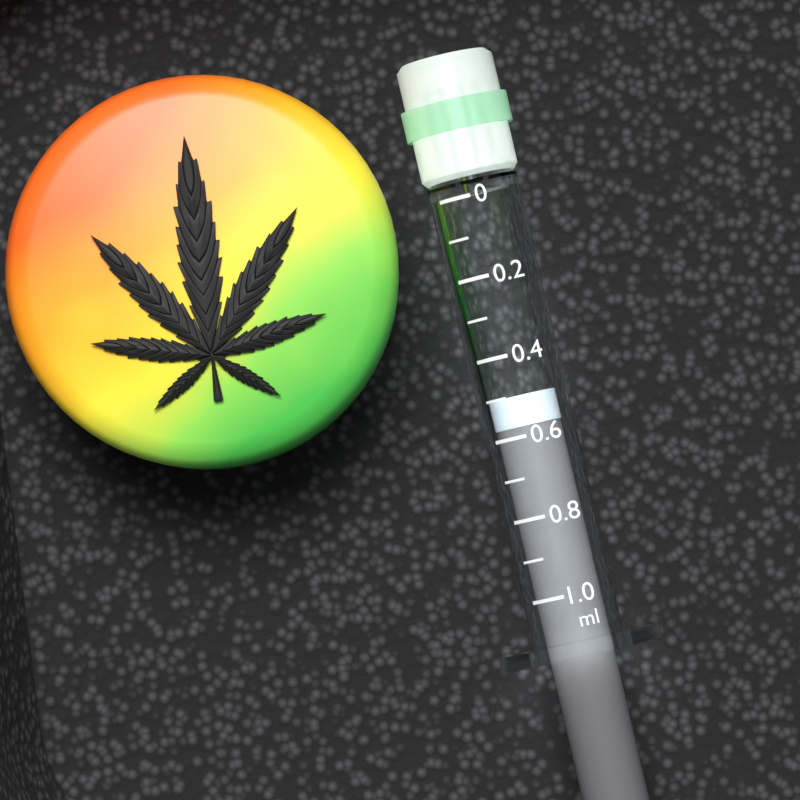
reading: 0.5 ml
